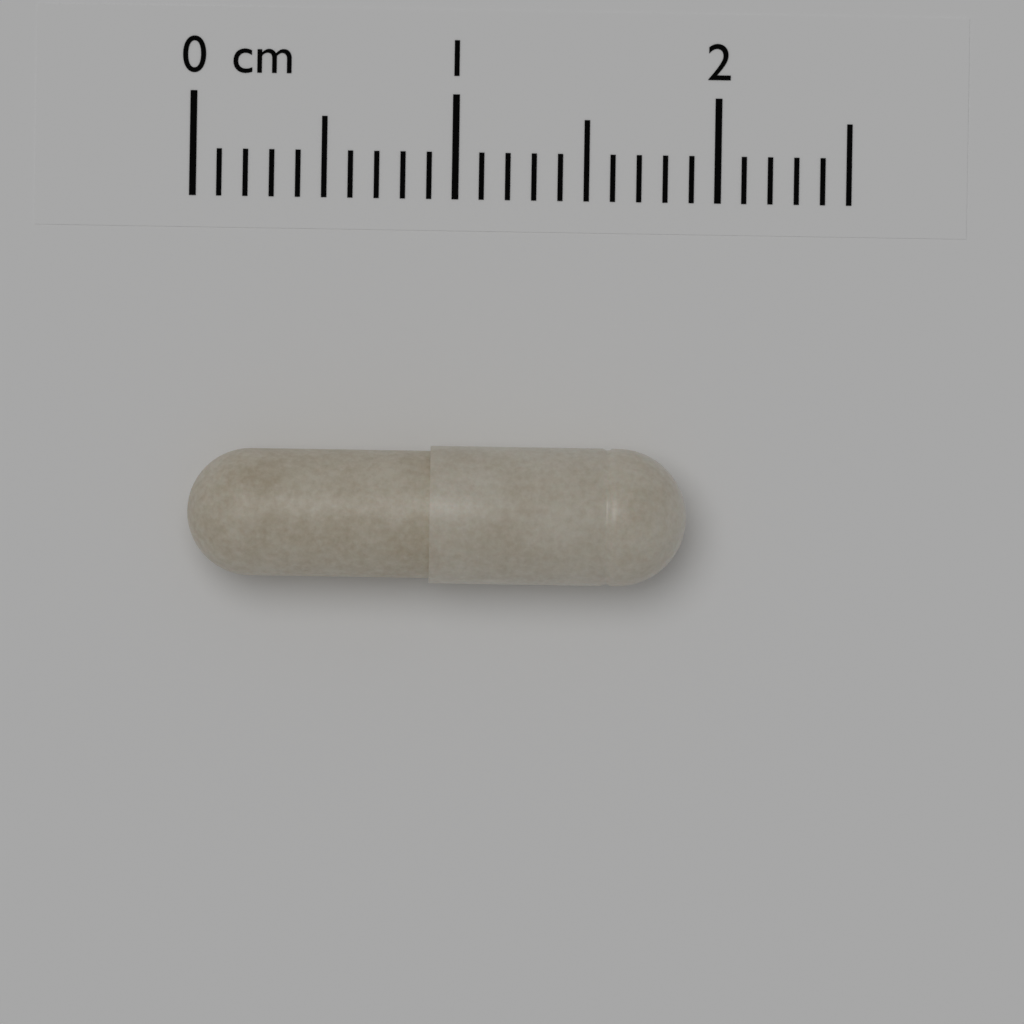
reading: 1.9 cm
